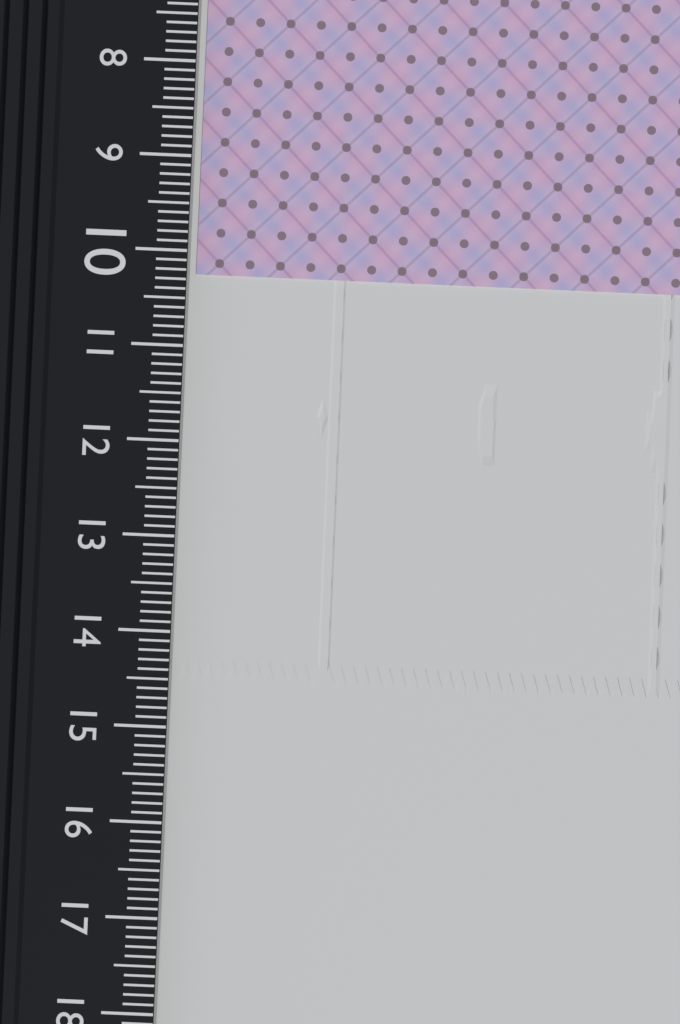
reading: 10.2 cm
